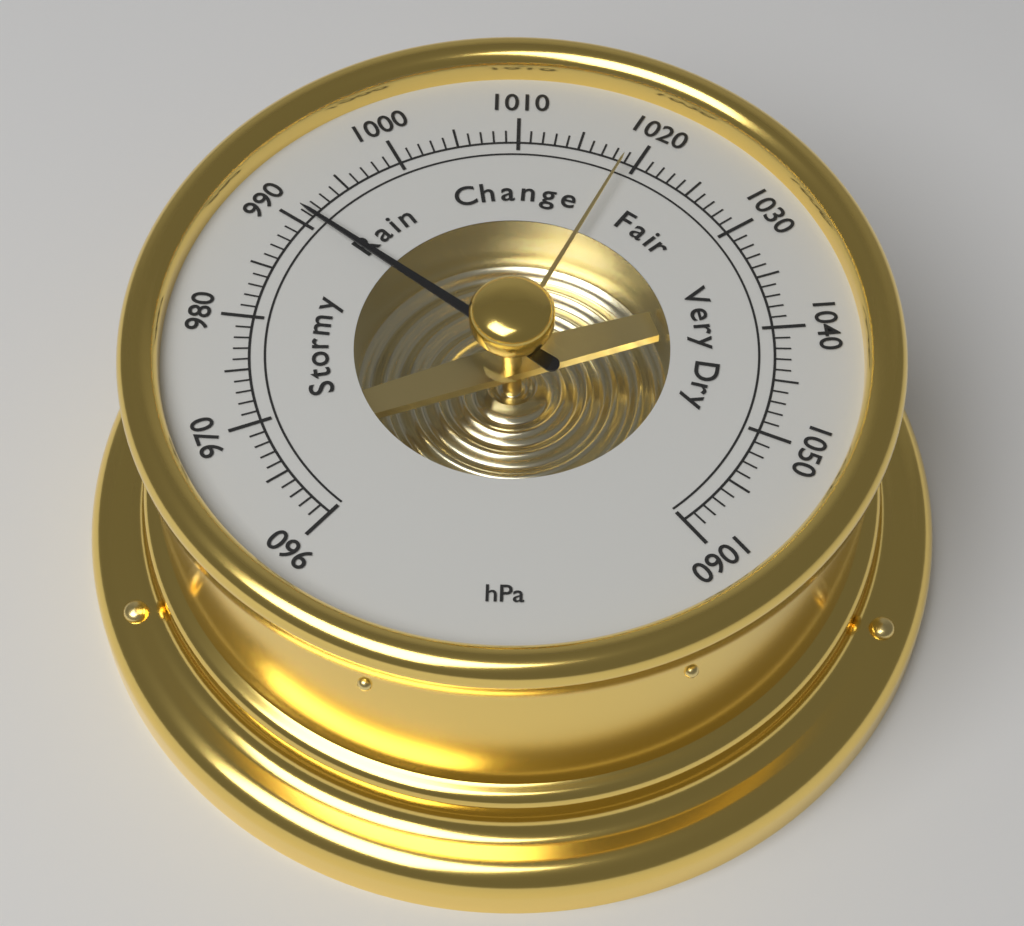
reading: 991 hPa
